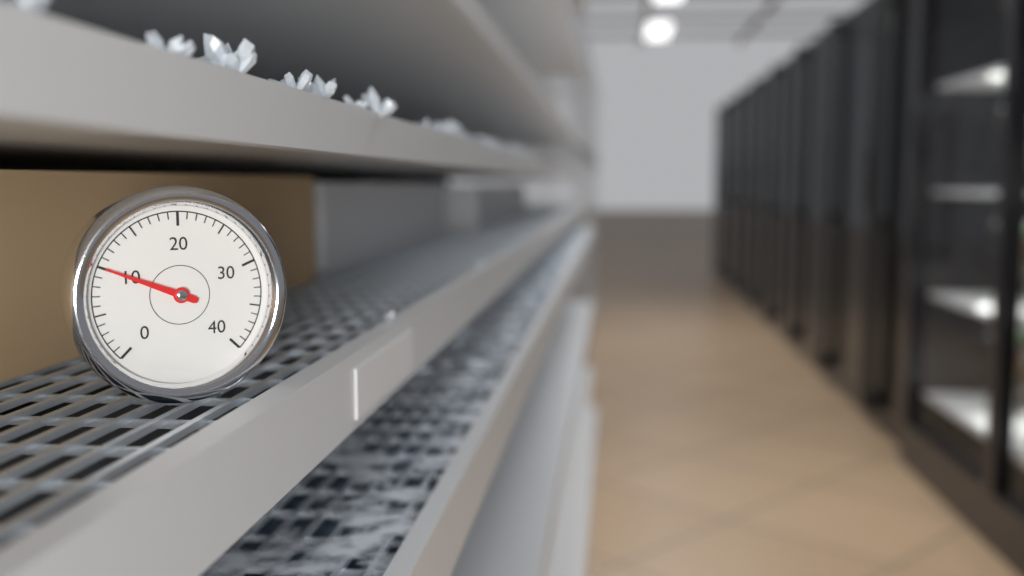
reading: 10 (no unit)
